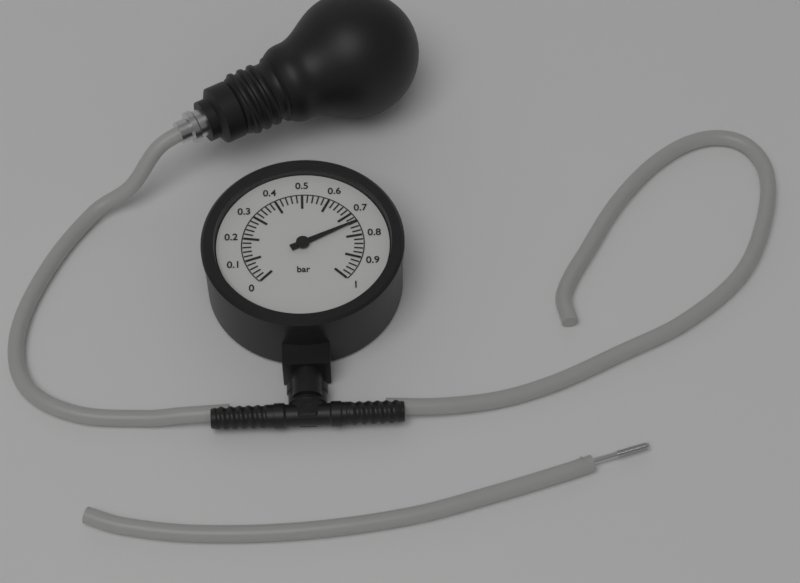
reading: 0.74 bar
